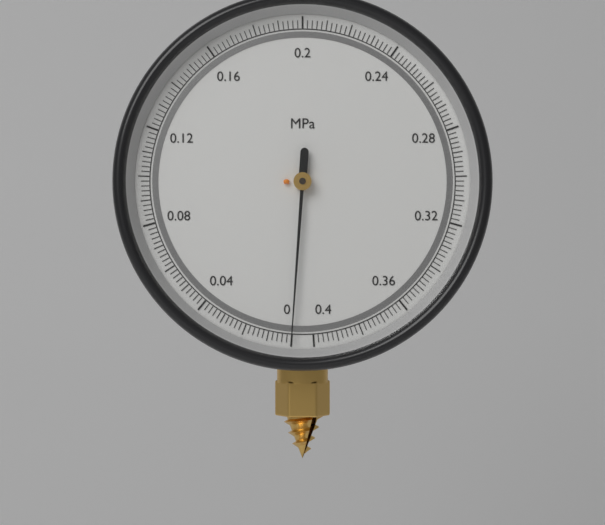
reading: 0.000 MPa
